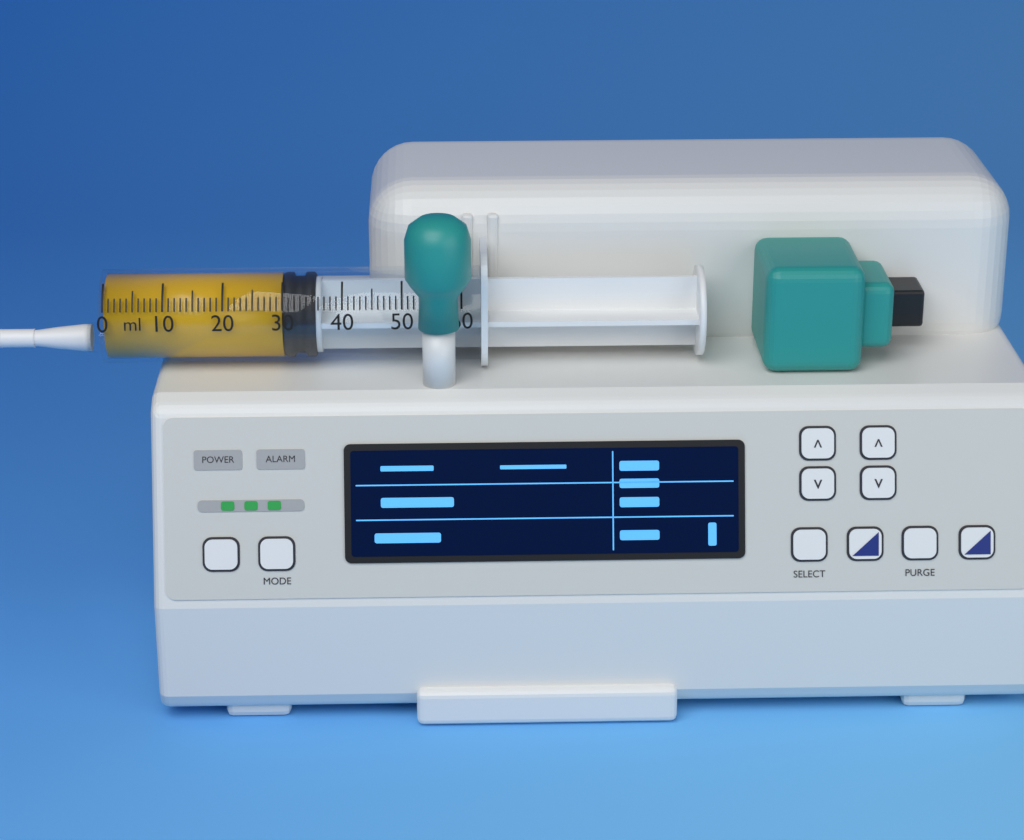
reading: 30 ml
